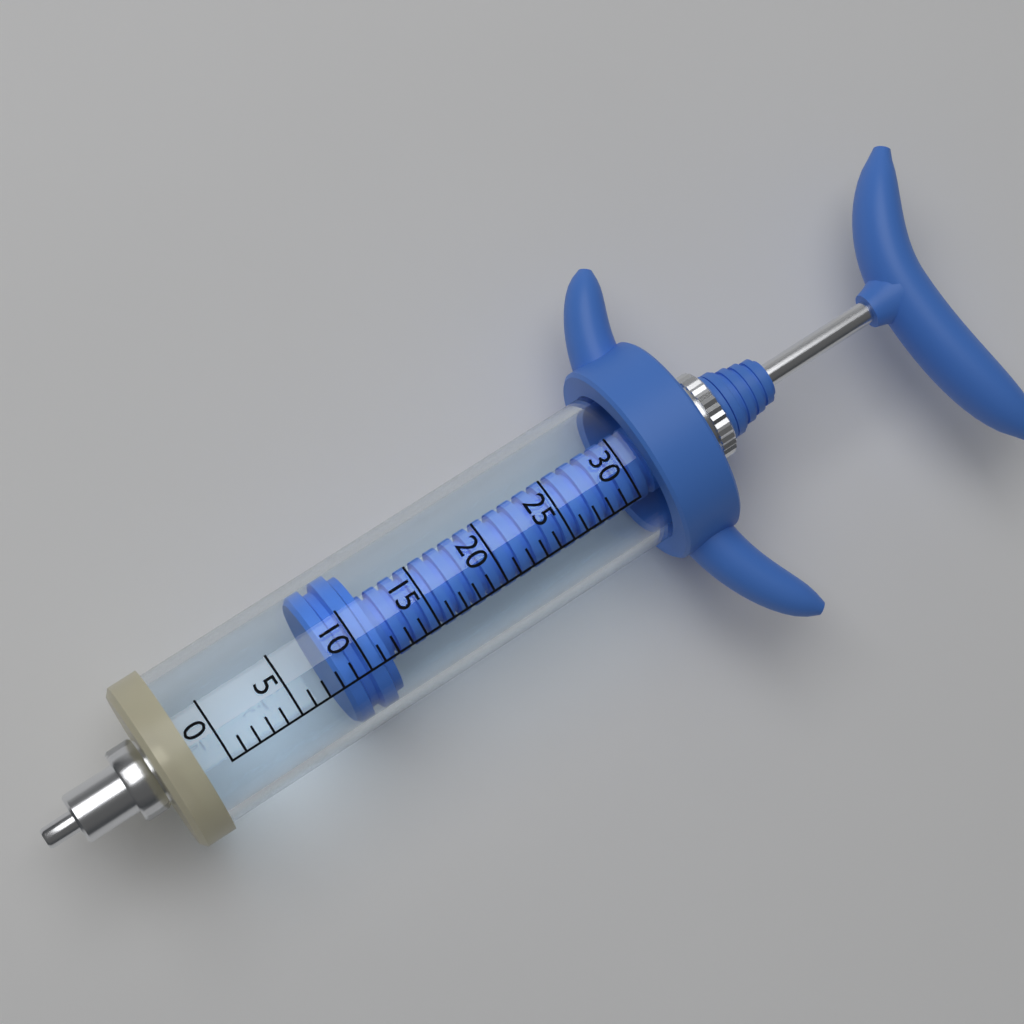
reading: 8 (no unit)
